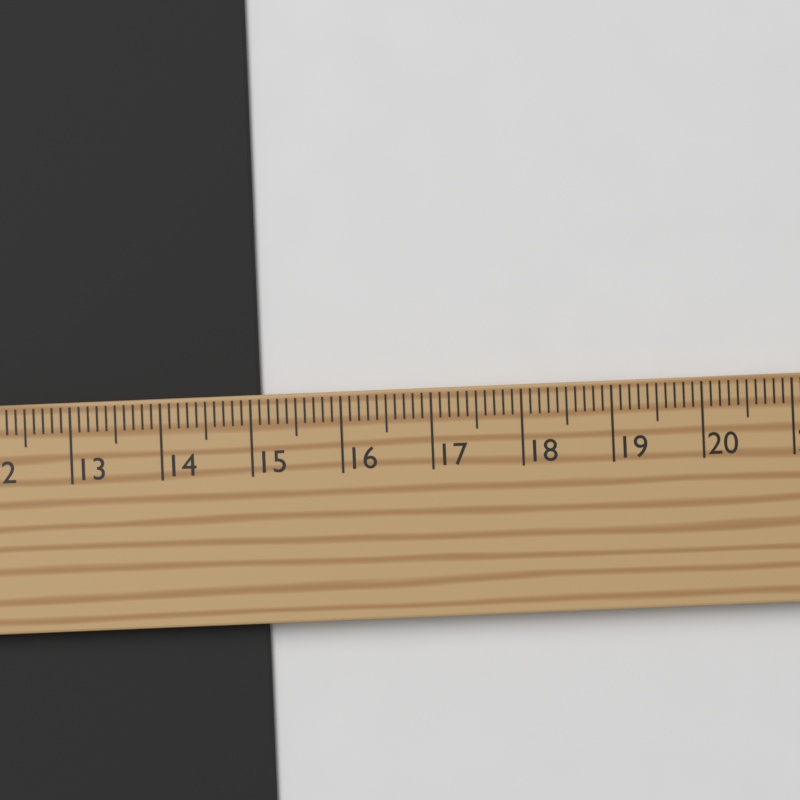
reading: 15.1 cm
